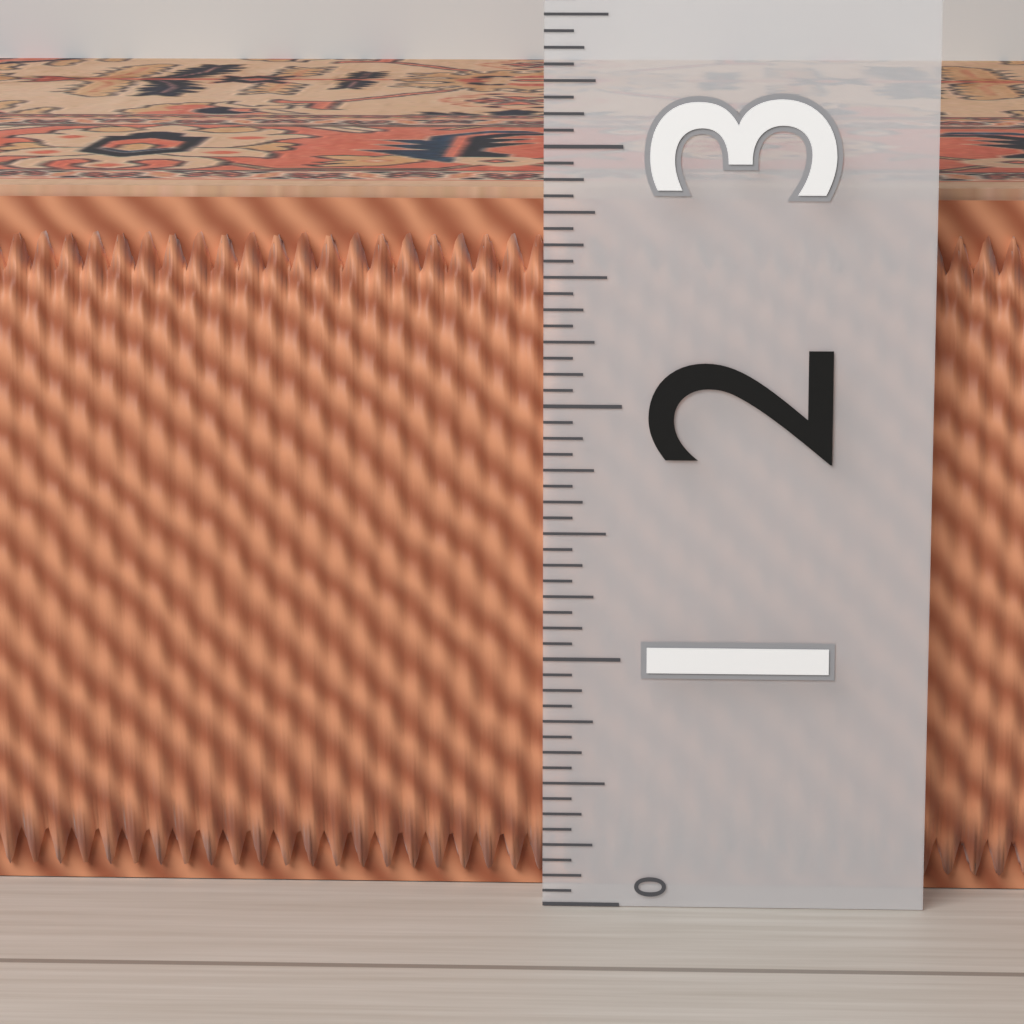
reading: 2.8125 (no unit)
